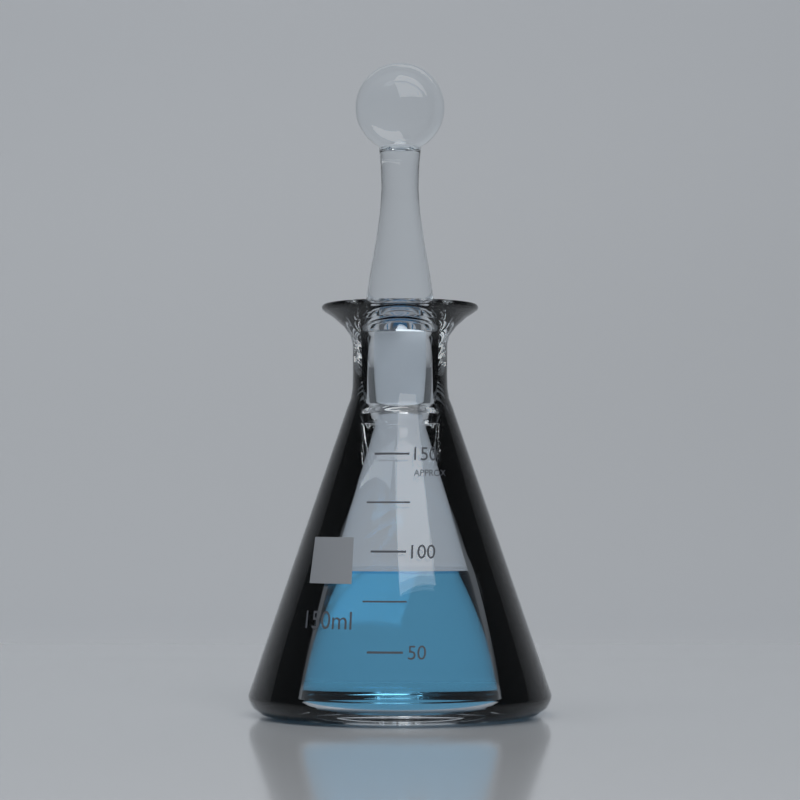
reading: 90 ml
